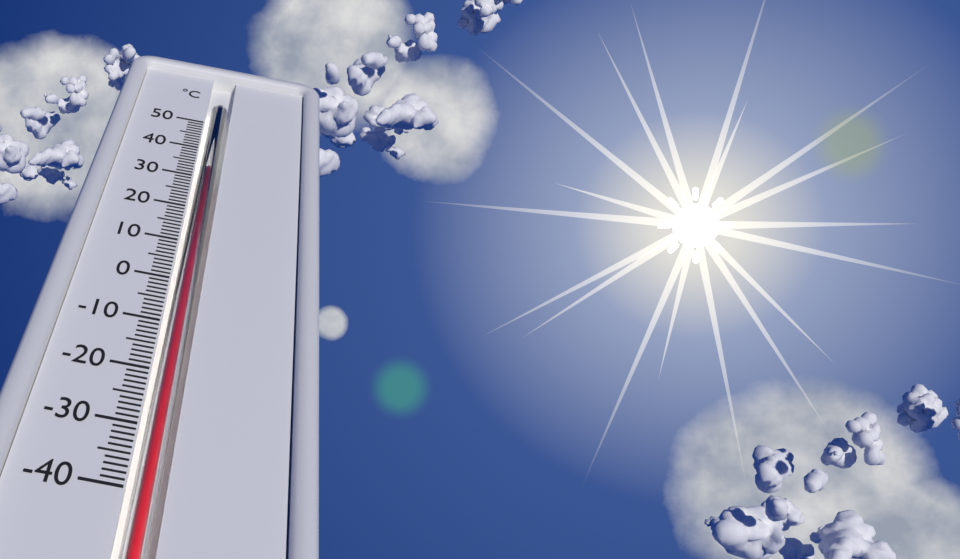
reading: 33 °C
